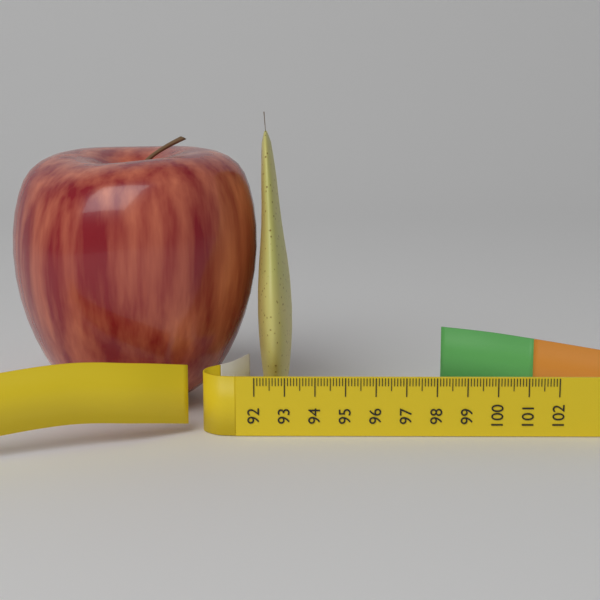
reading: 93.2 (no unit)
